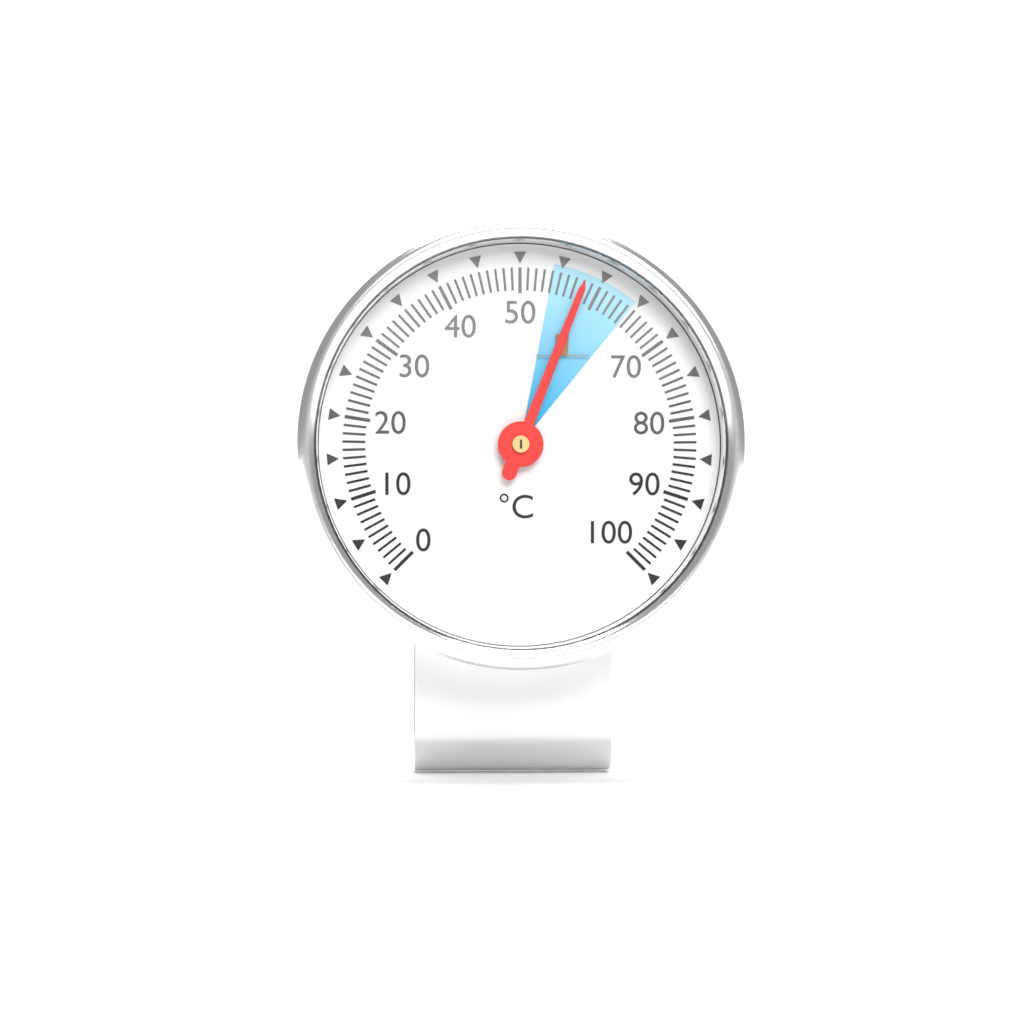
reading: 58 °C
